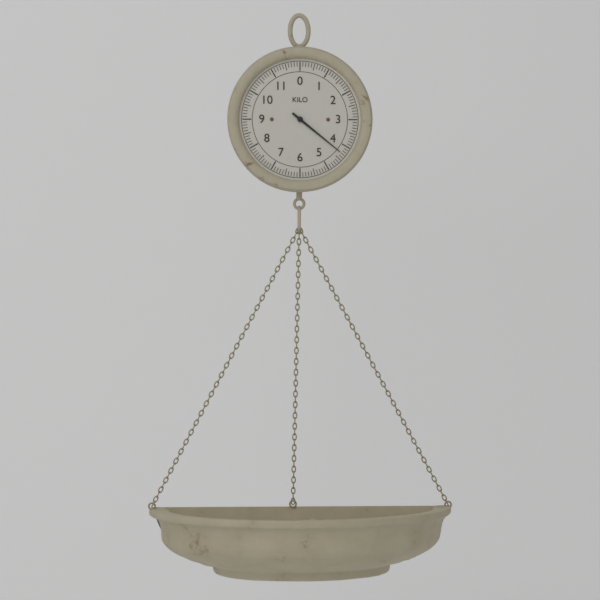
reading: 4.3 kg
